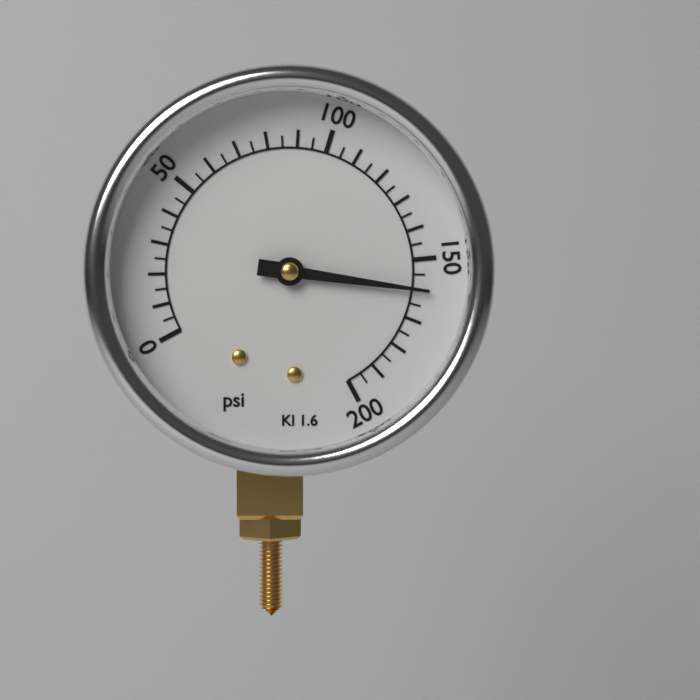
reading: 160 psi
